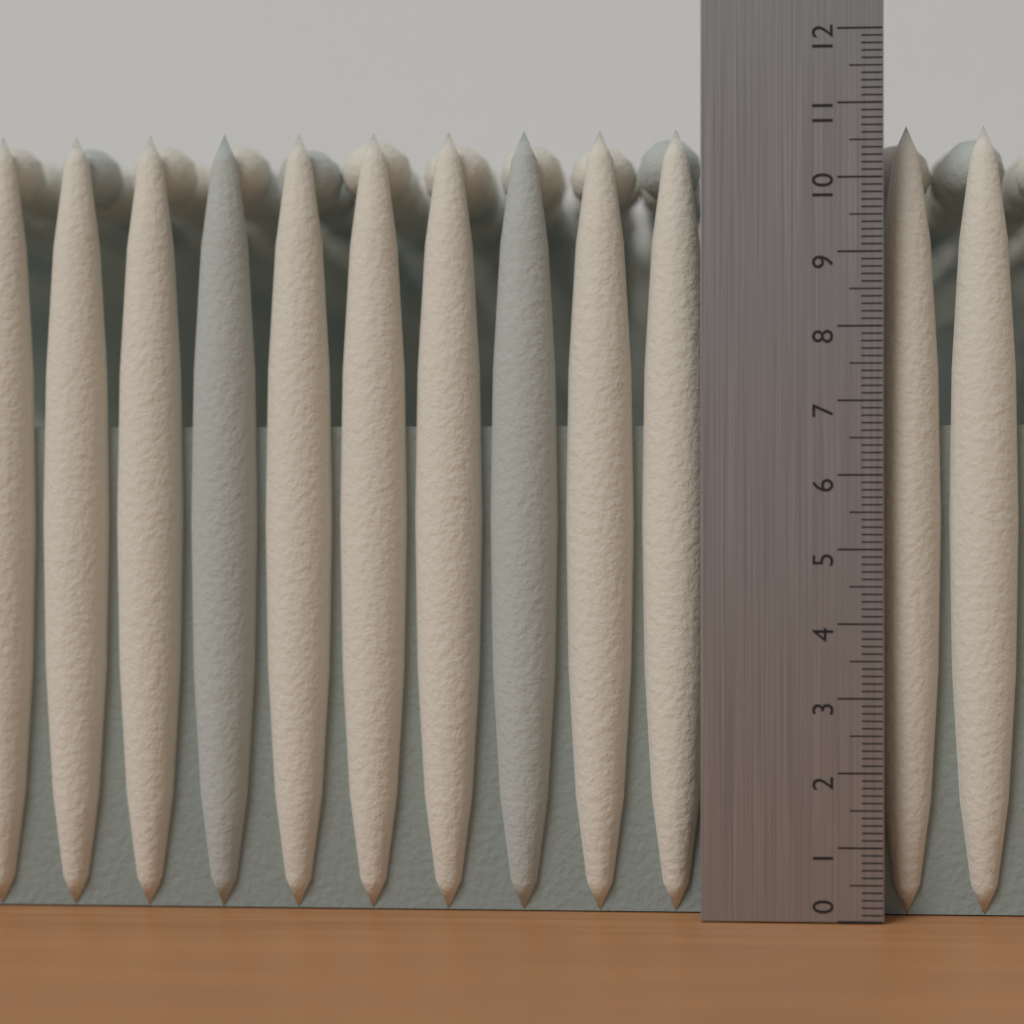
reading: 10.8 (no unit)
